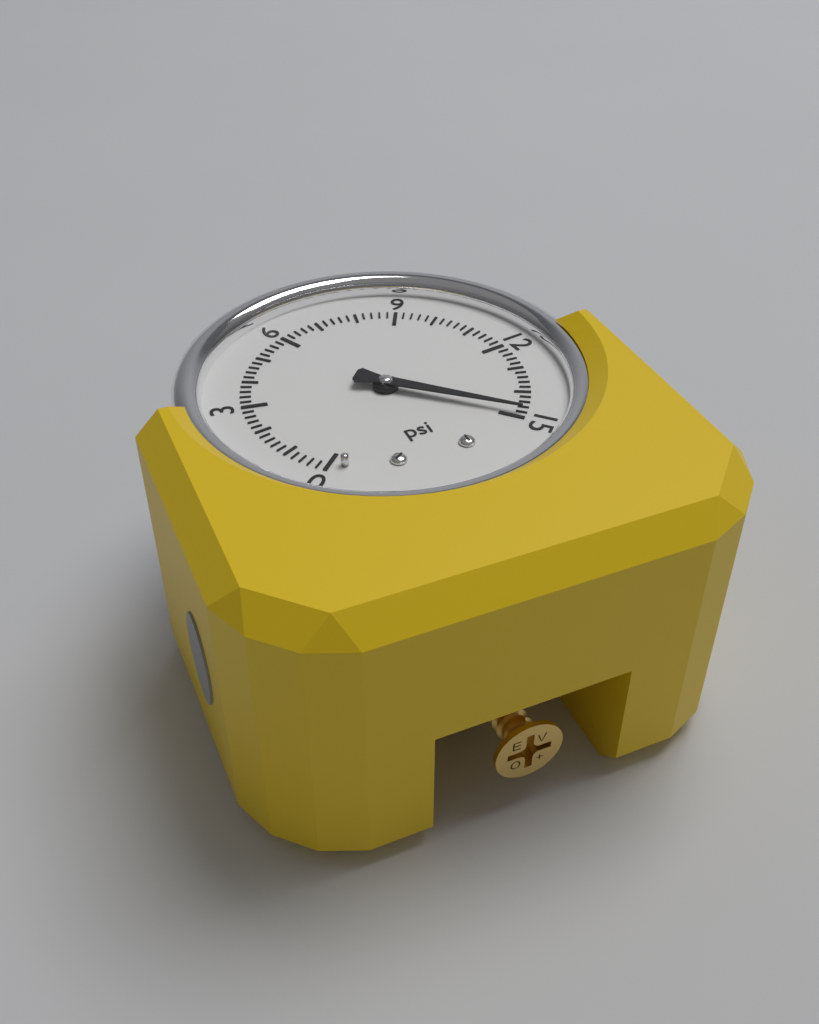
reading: 14.8 psi
